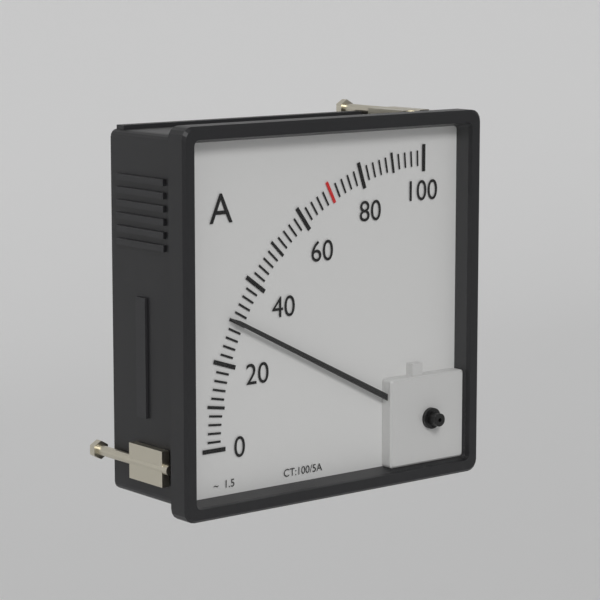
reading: 30 A
